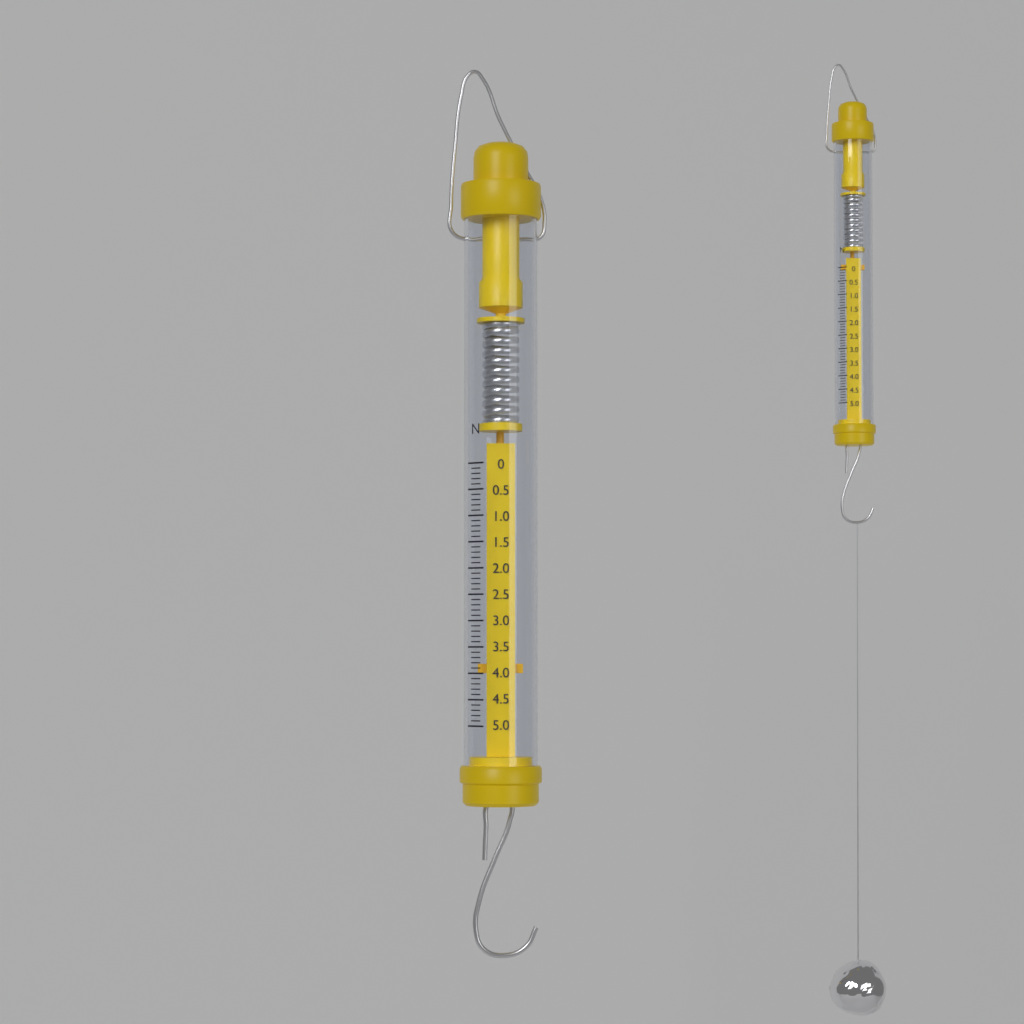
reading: 4.0 N
